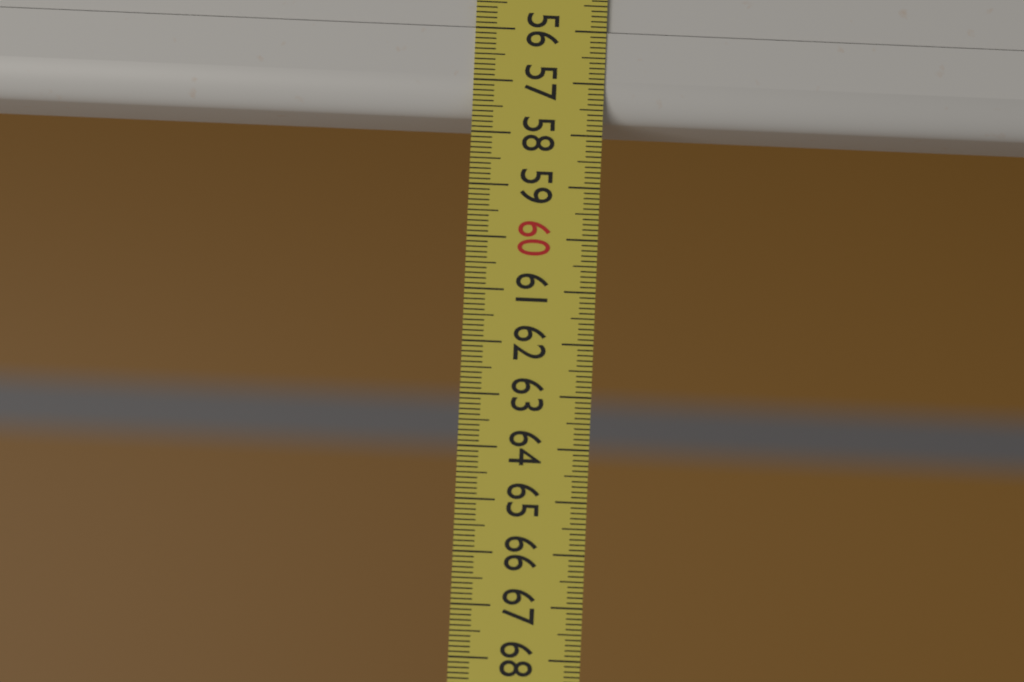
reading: 57.7 (no unit)
